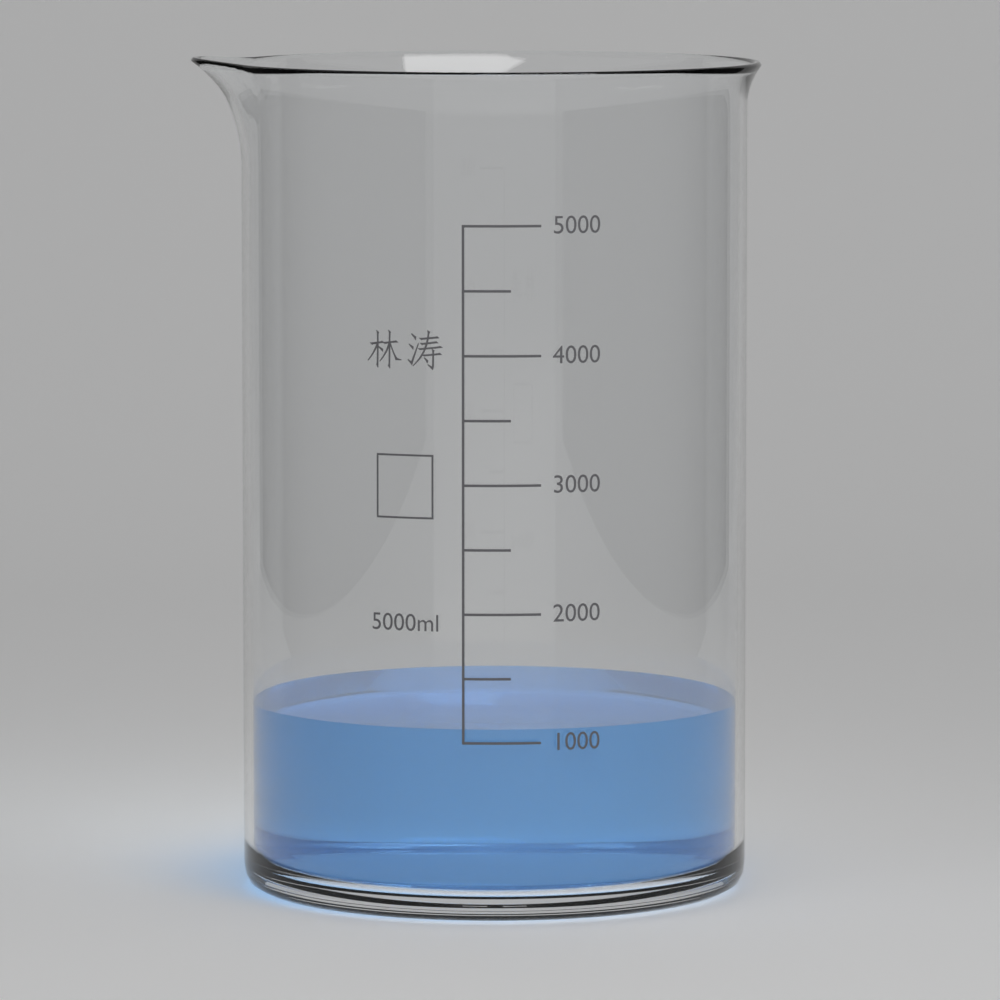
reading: 1100 ml
